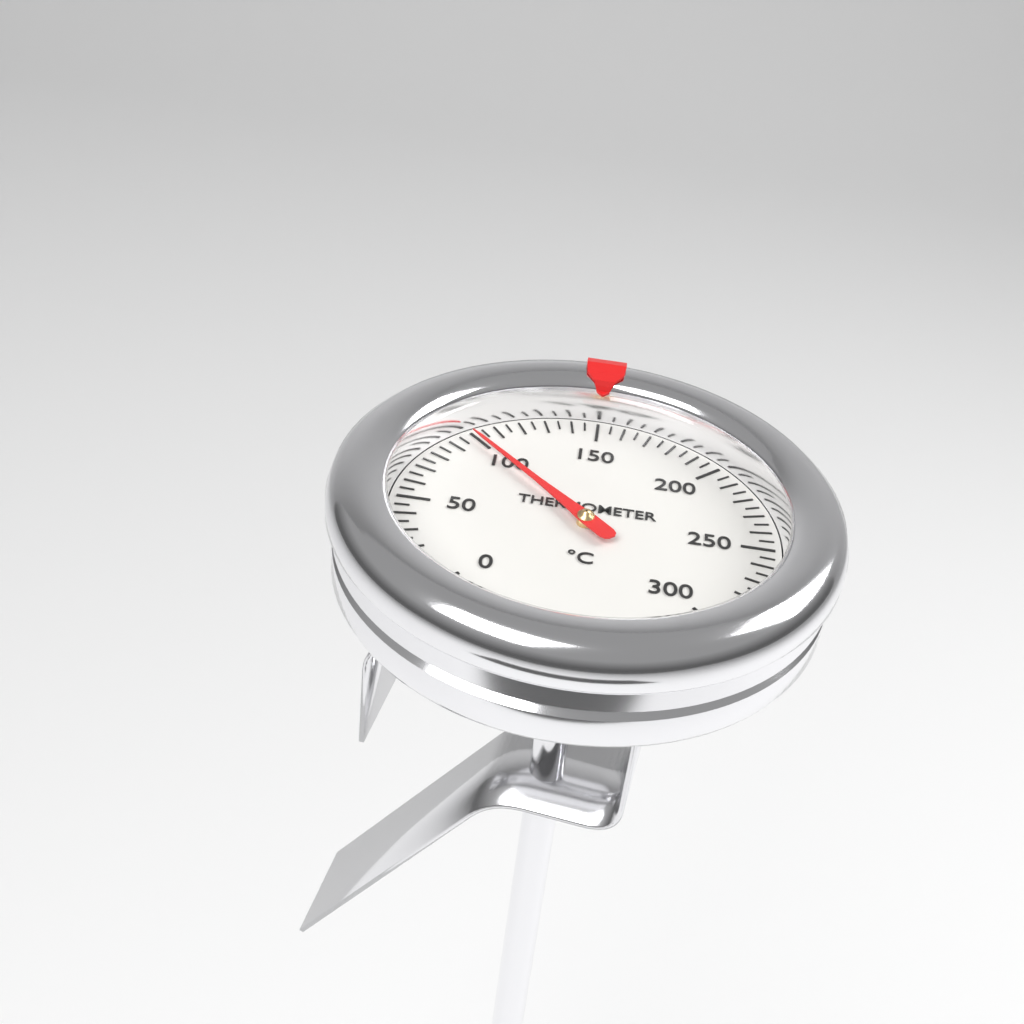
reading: 100 °C
